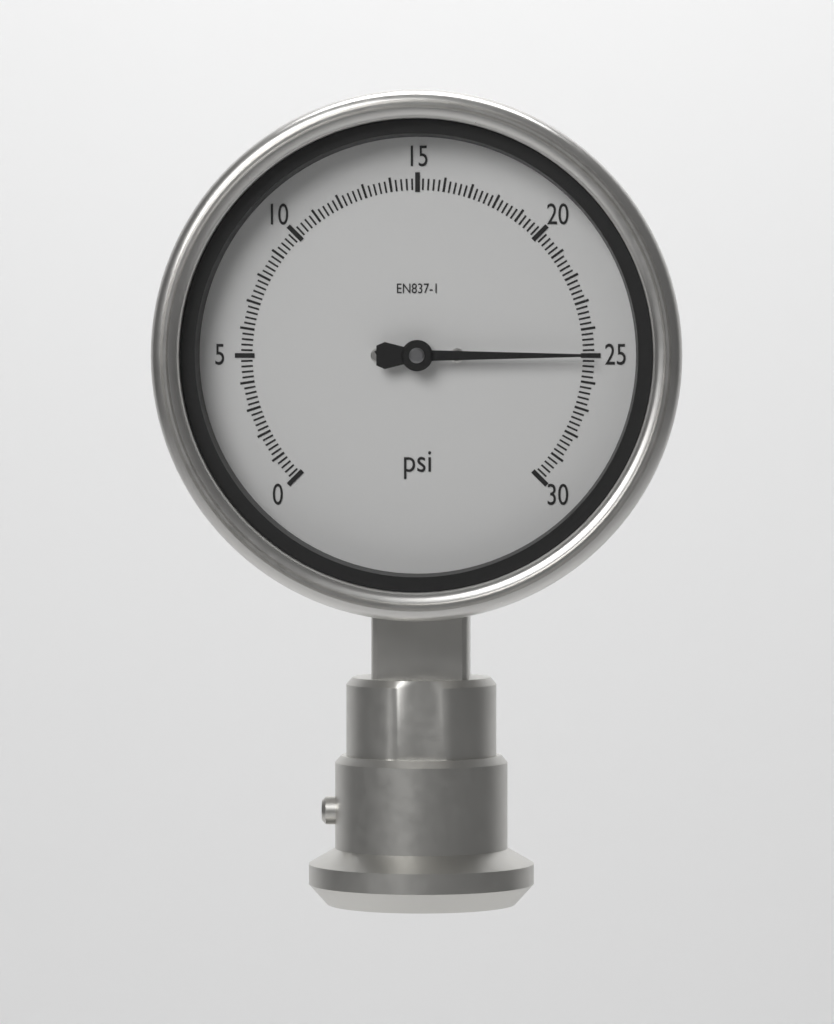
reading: 25.0 psi
